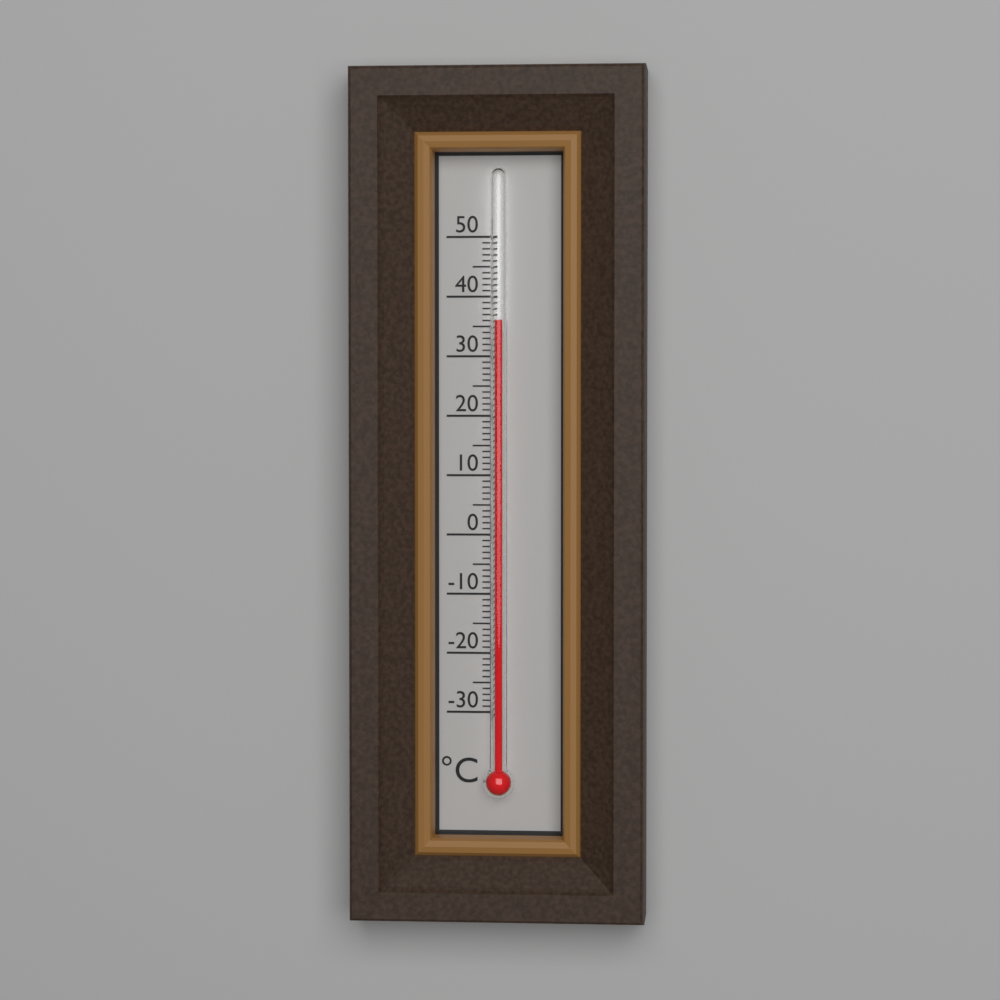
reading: 36 °C
